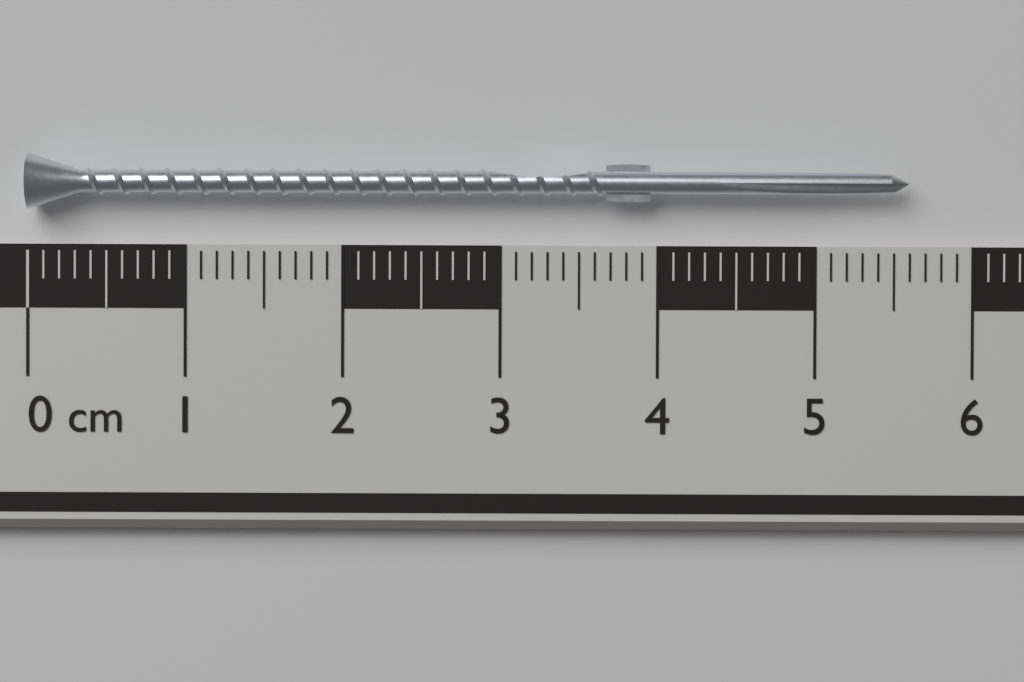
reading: 5.6 cm
